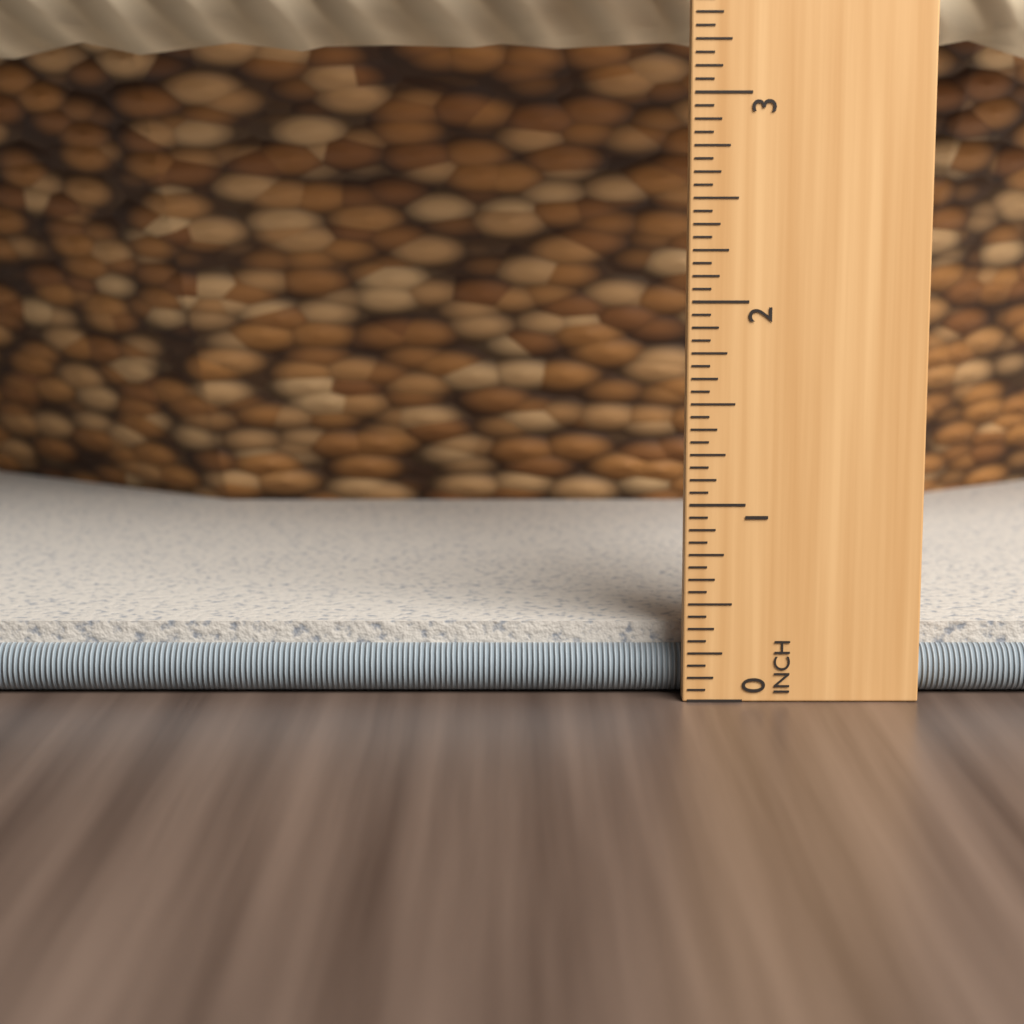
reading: 0.3750 in
